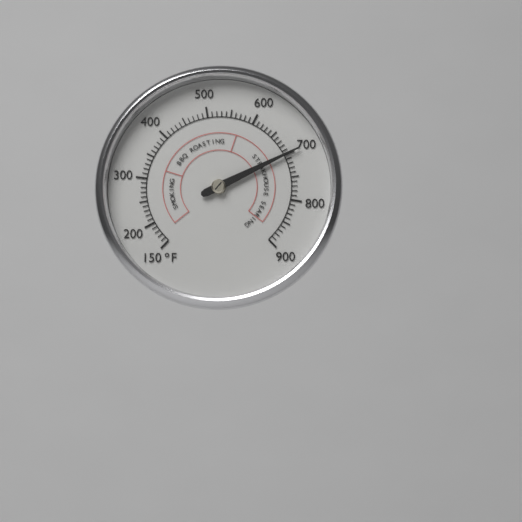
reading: 700 °F
